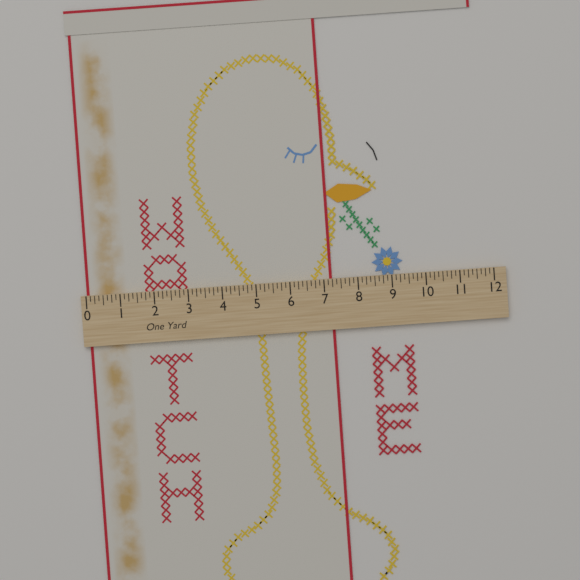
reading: 7.250 in
